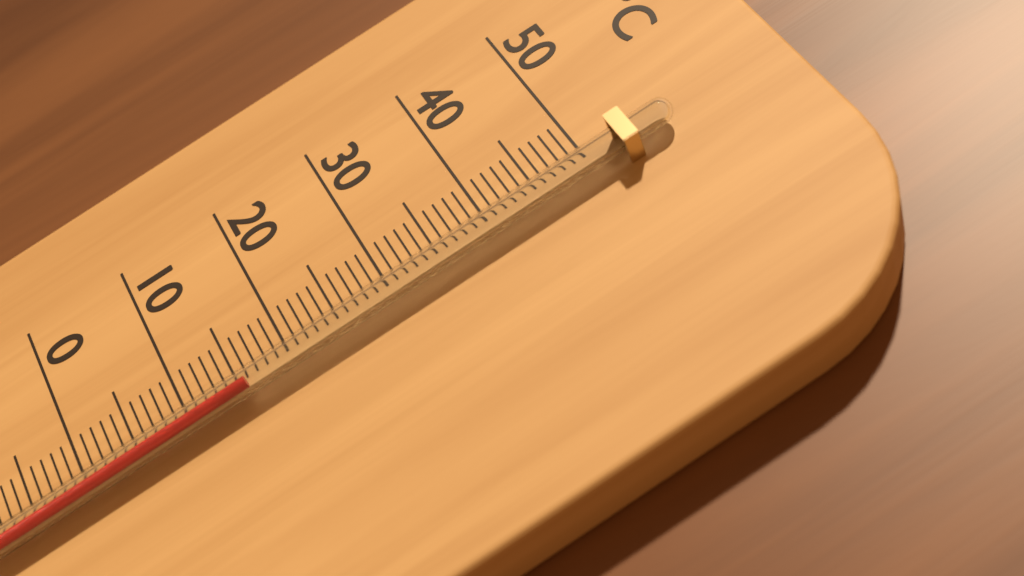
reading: 16 °C
